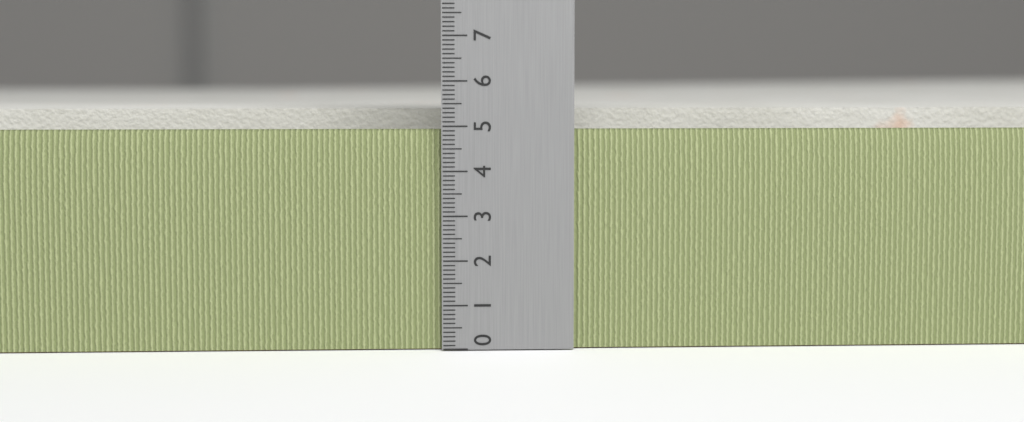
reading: 5.3 (no unit)
